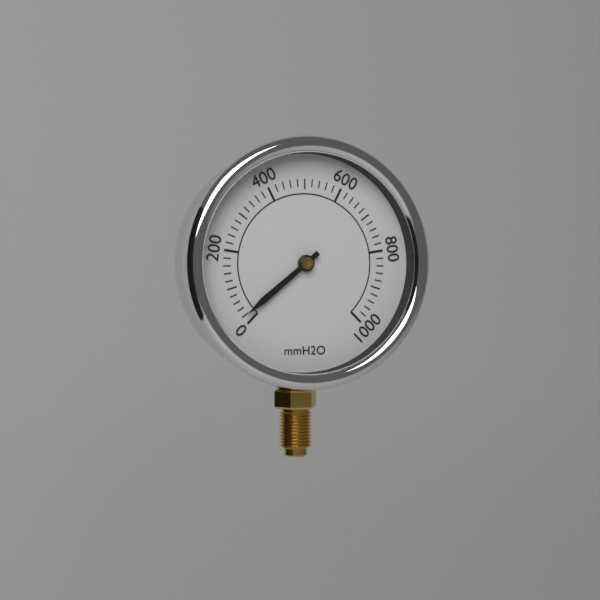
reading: 20 mmH2O
